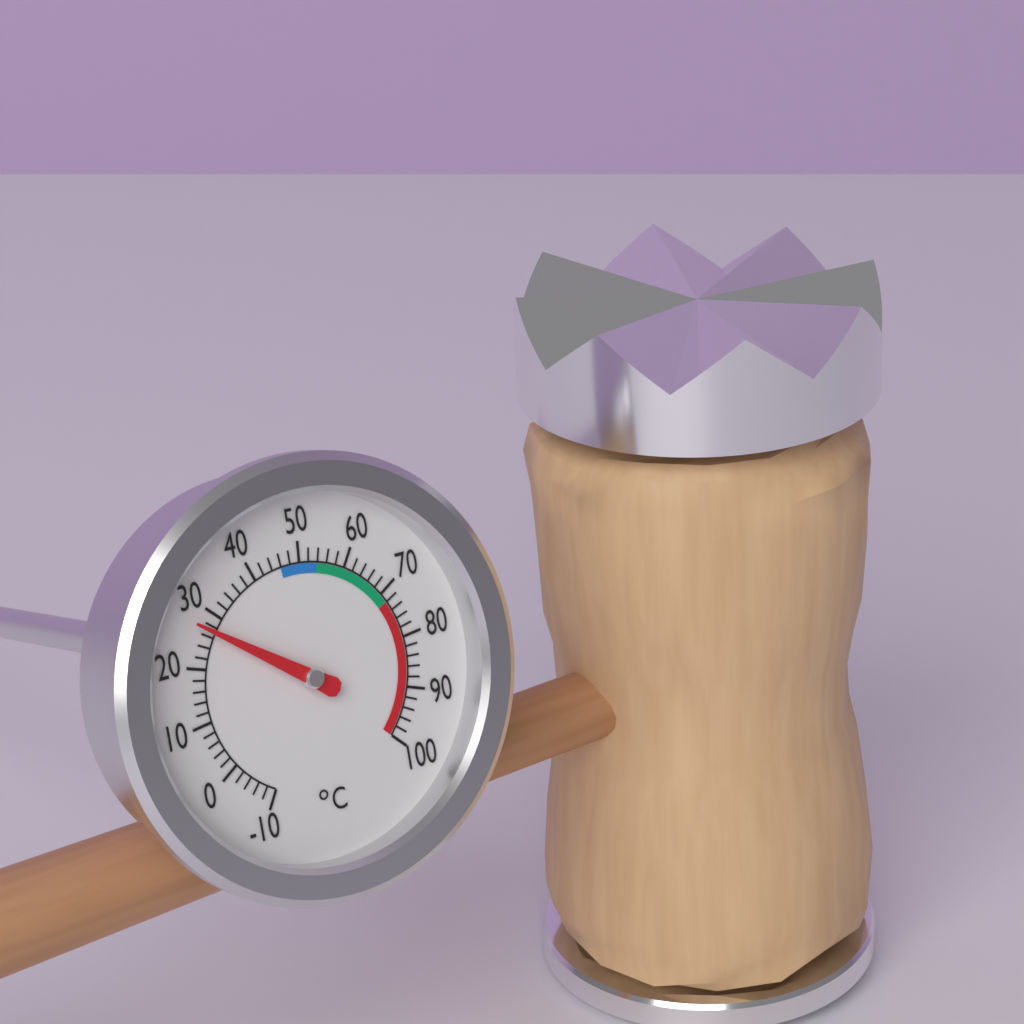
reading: 27 °C
